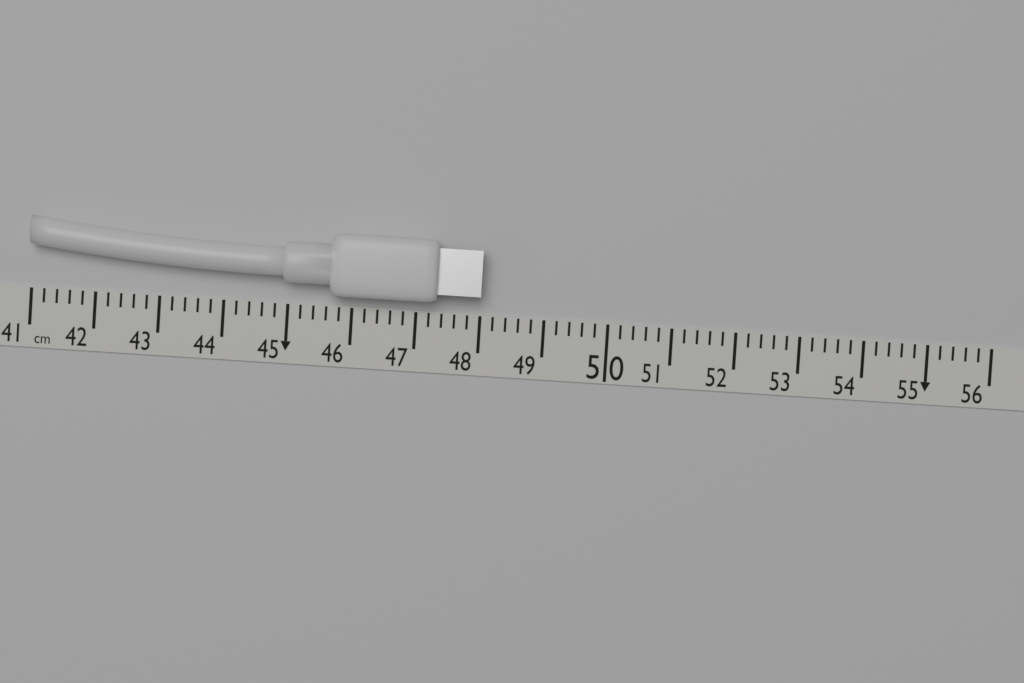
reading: 48.0 cm
